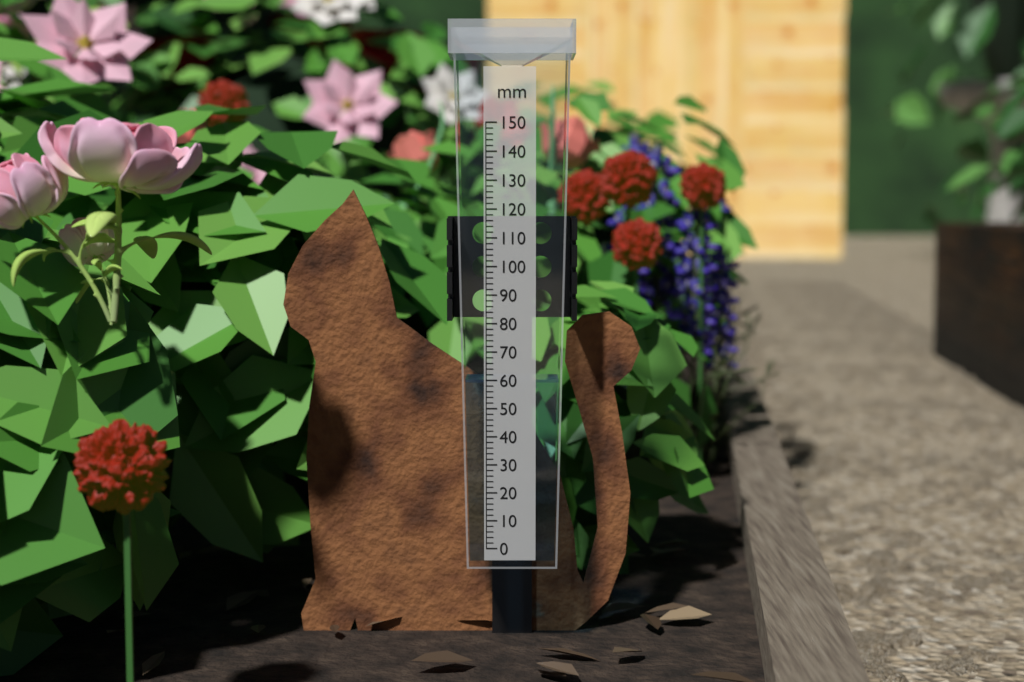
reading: 60 mm
